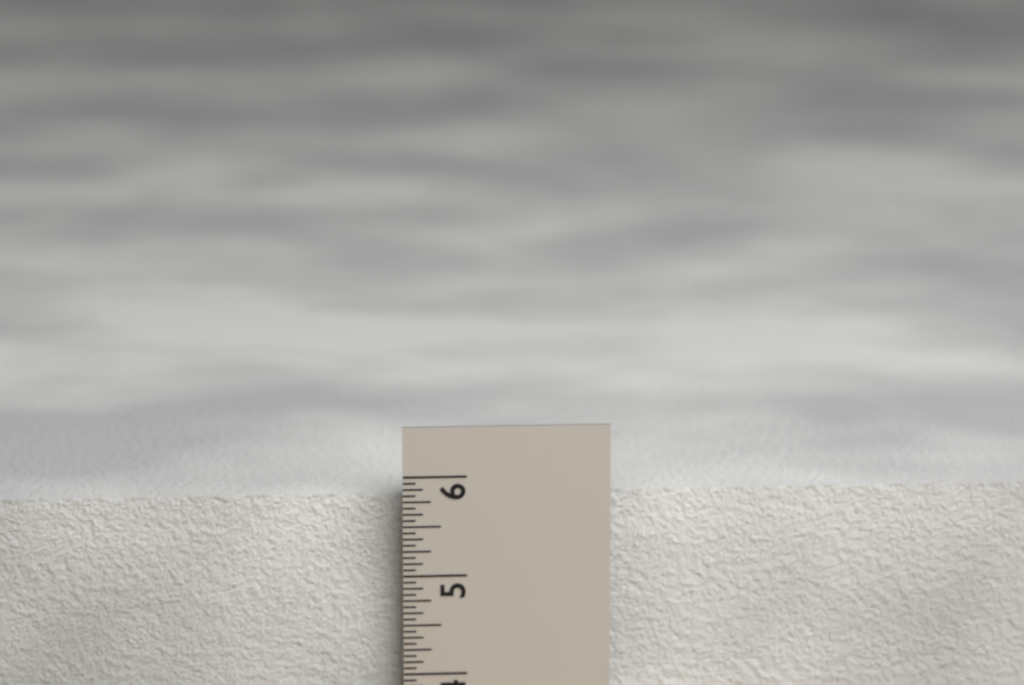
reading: 5.7500 in
